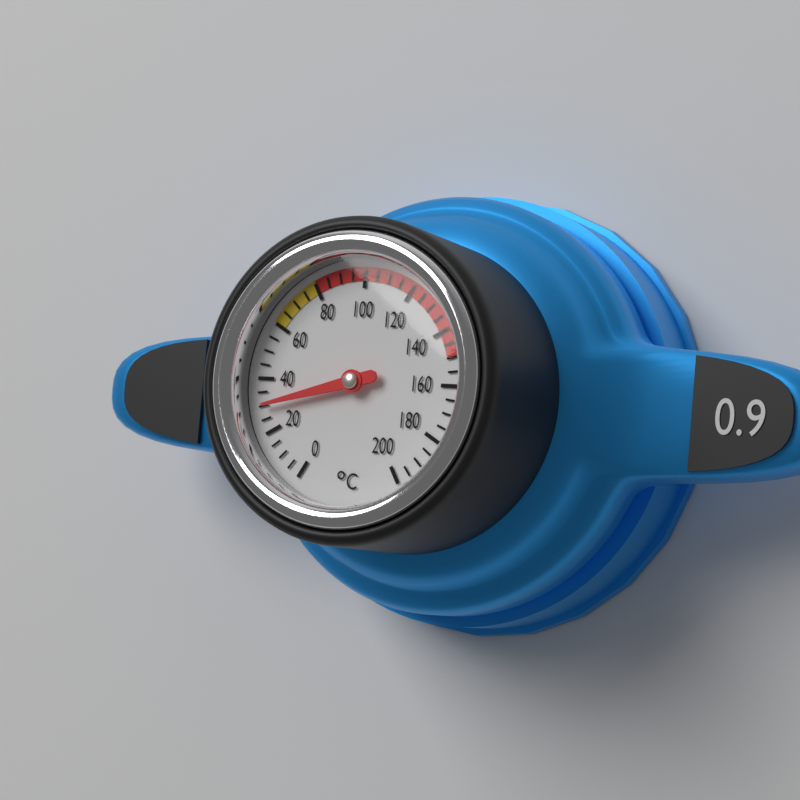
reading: 30 °C
